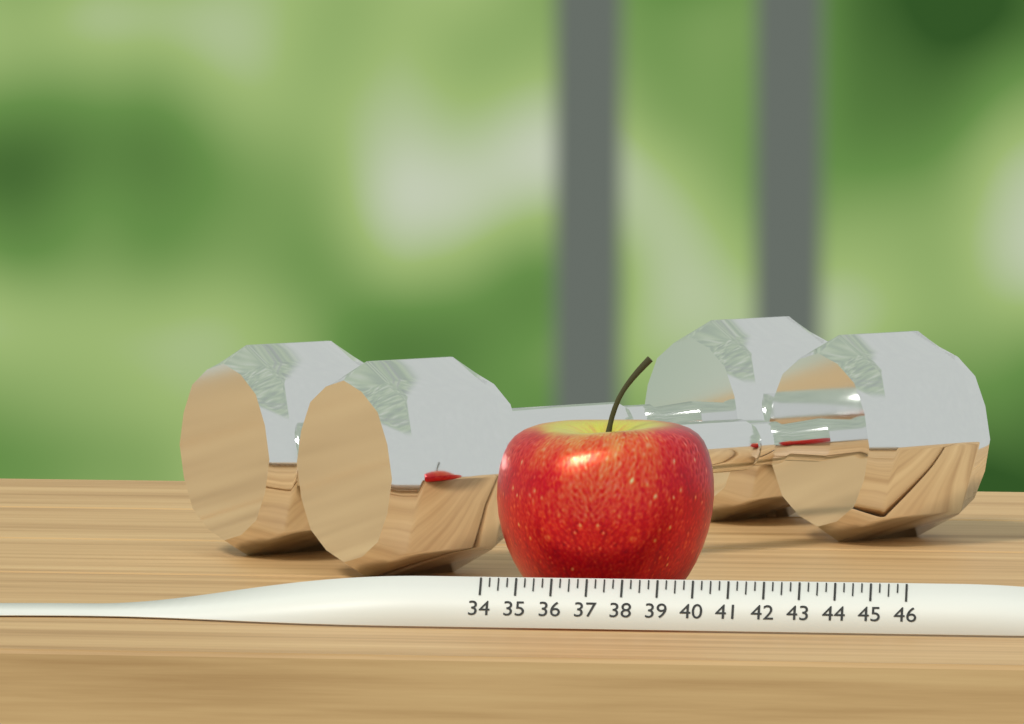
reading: 40.25 (no unit)
